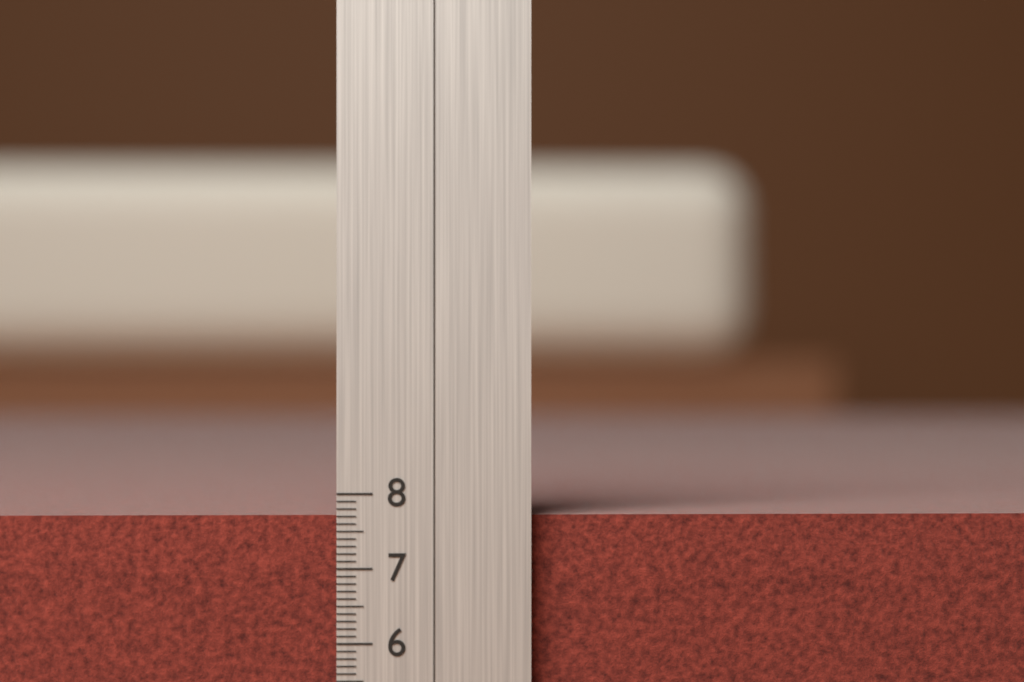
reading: 7.7 cm
